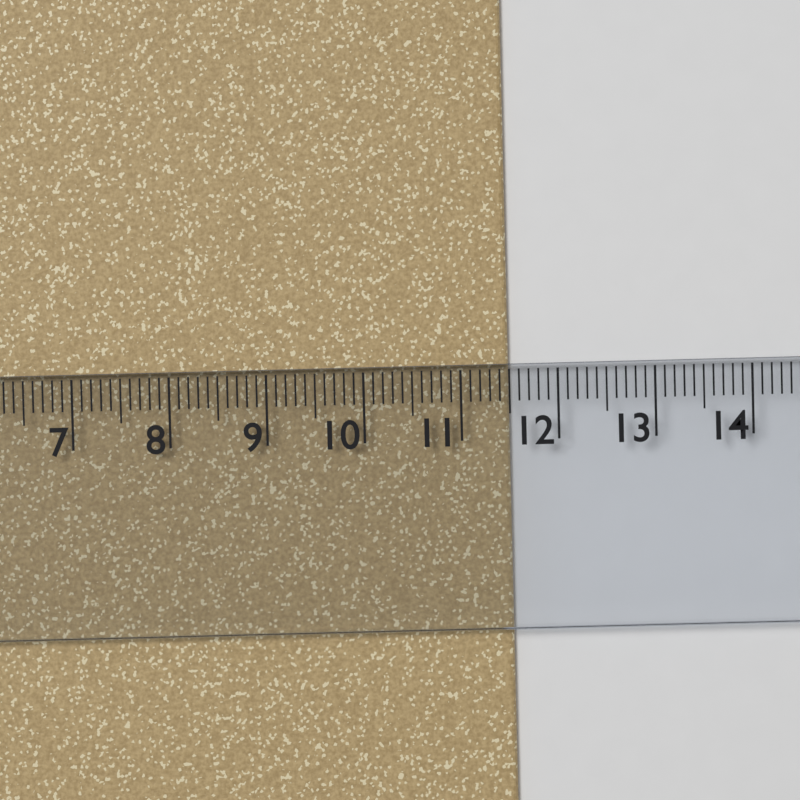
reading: 11.5 cm
